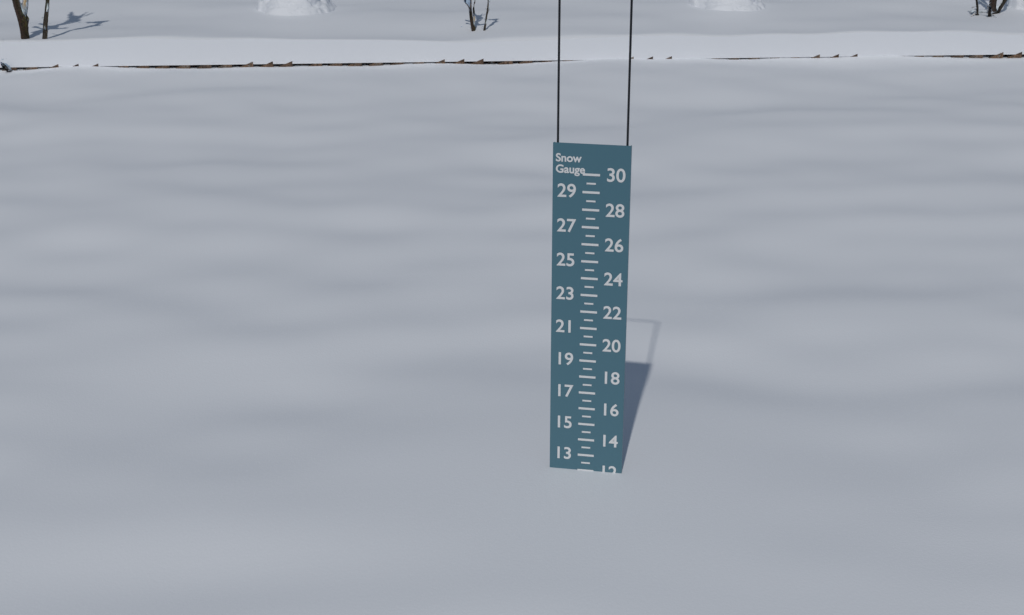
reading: 12.0 (no unit)
